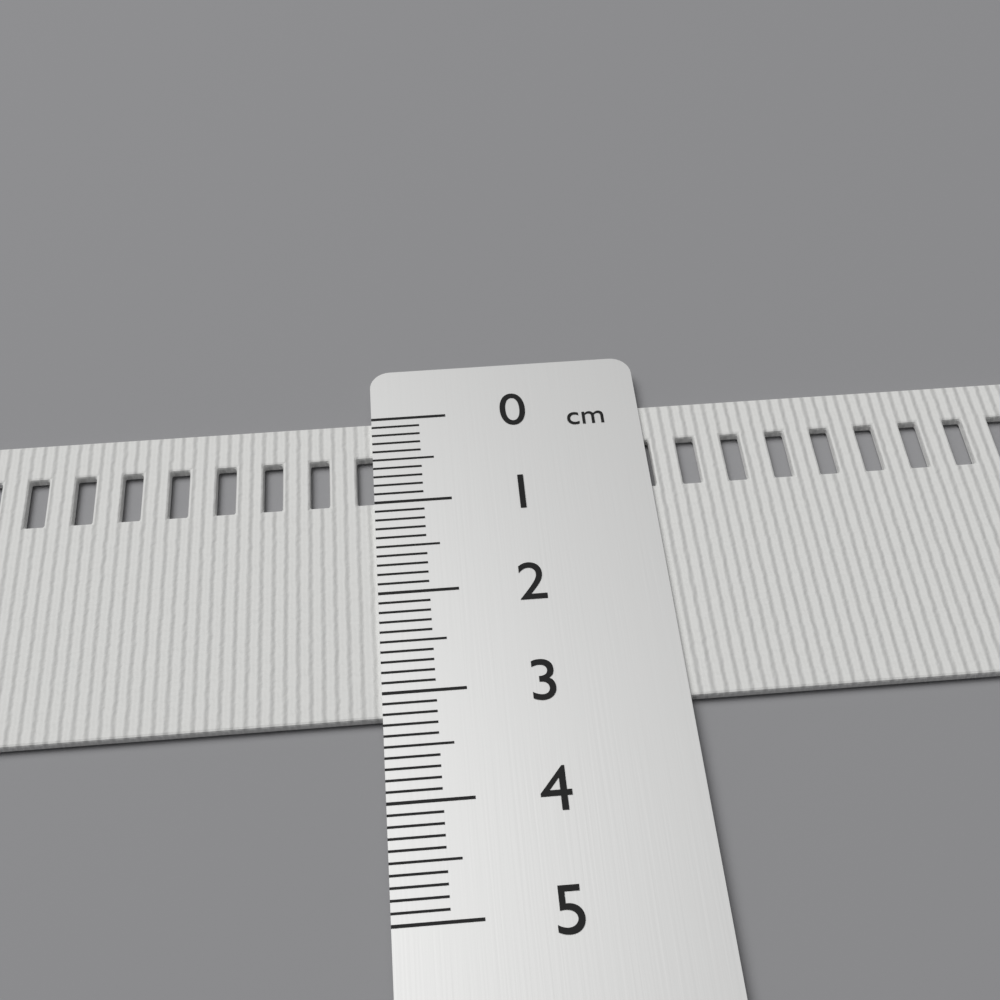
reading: 3.2 cm
